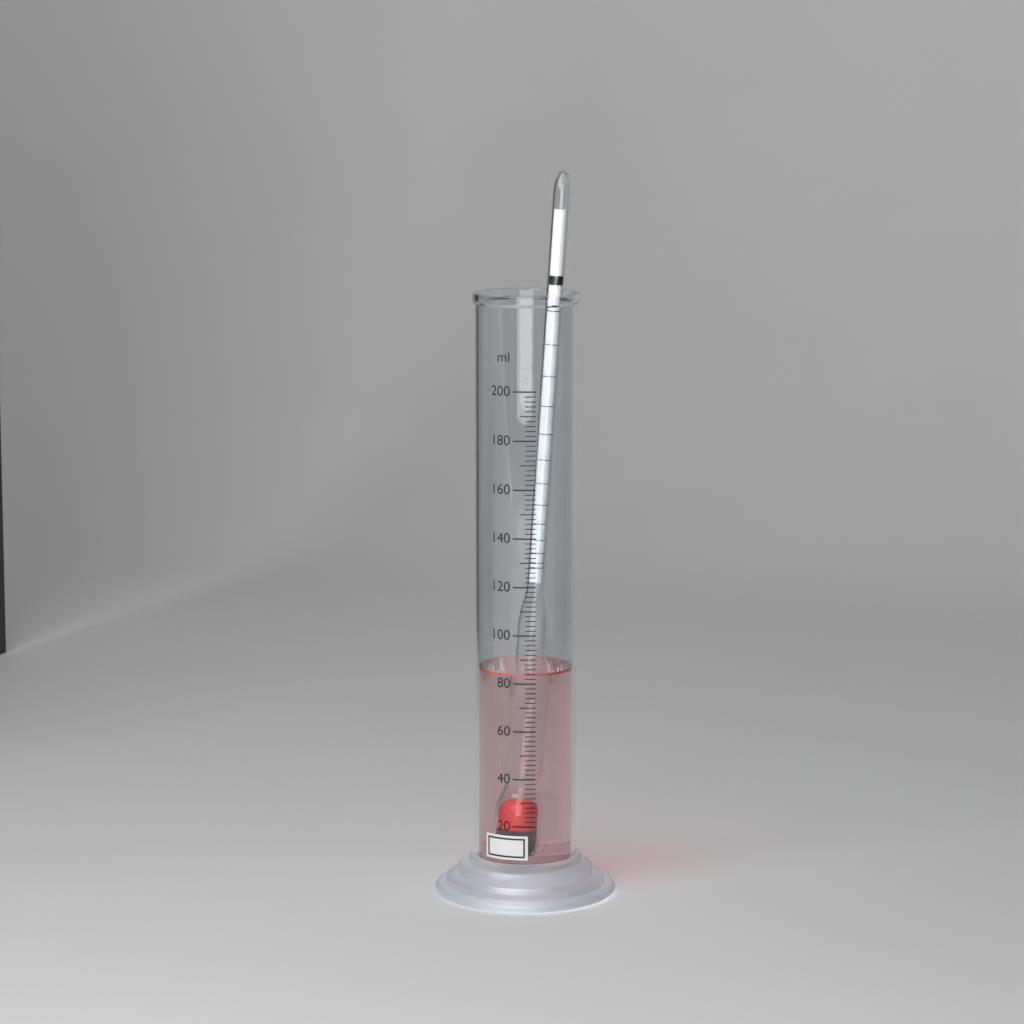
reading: 84 ml
